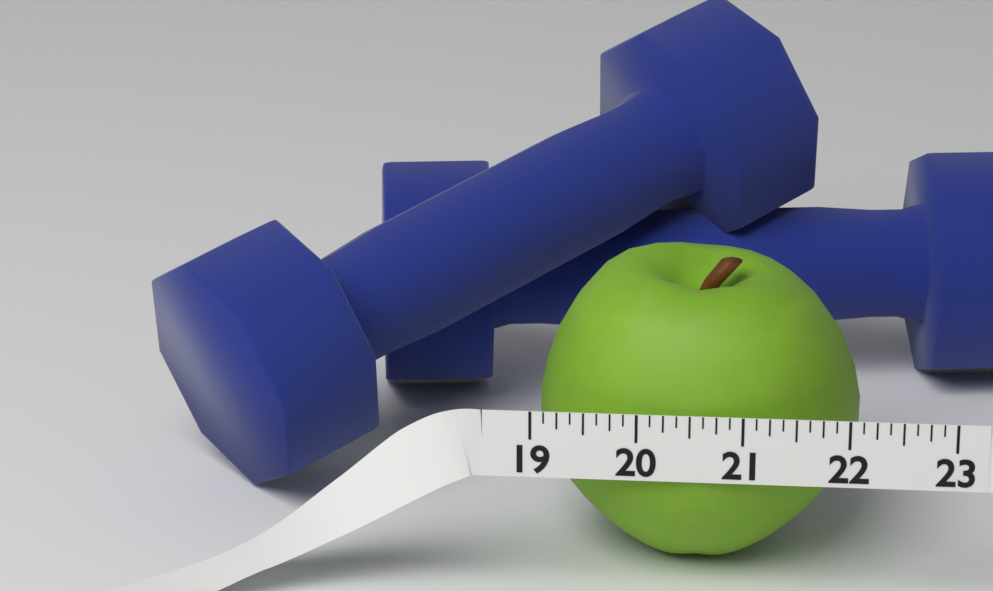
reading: 22.125 (no unit)
